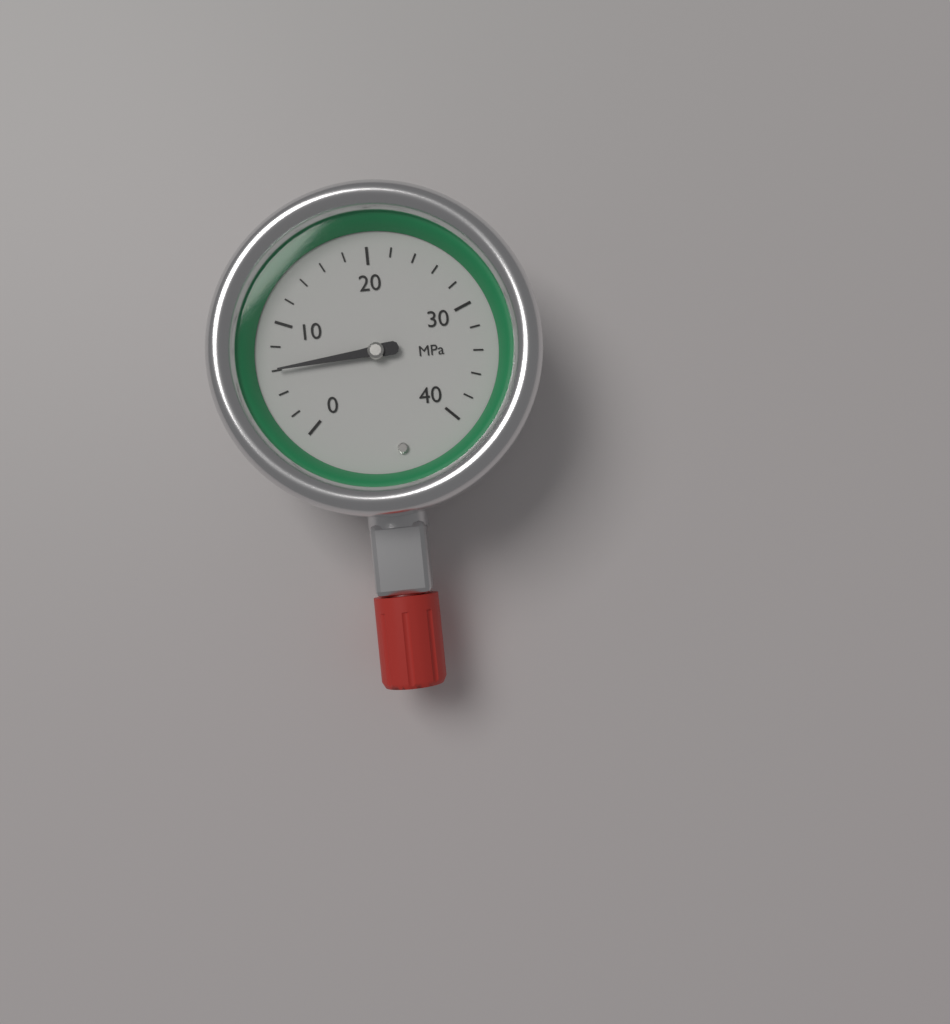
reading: 6 MPa
